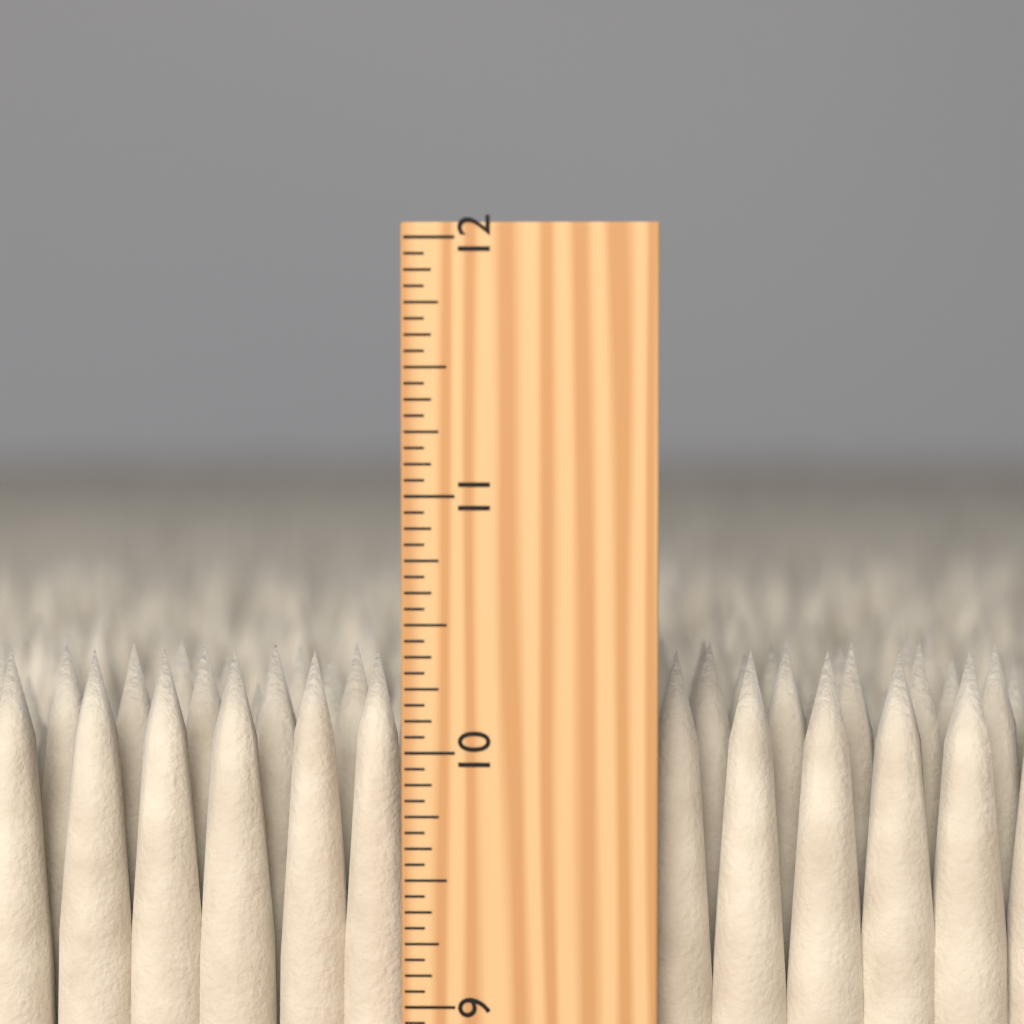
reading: 10.3750 inch
